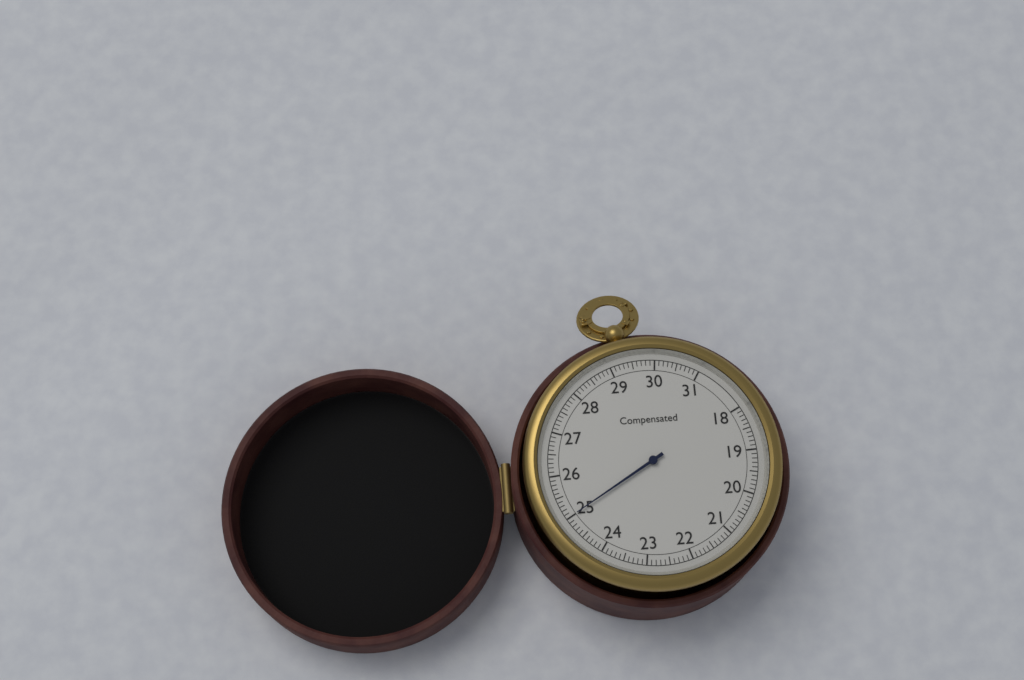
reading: 25.0 (no unit)
